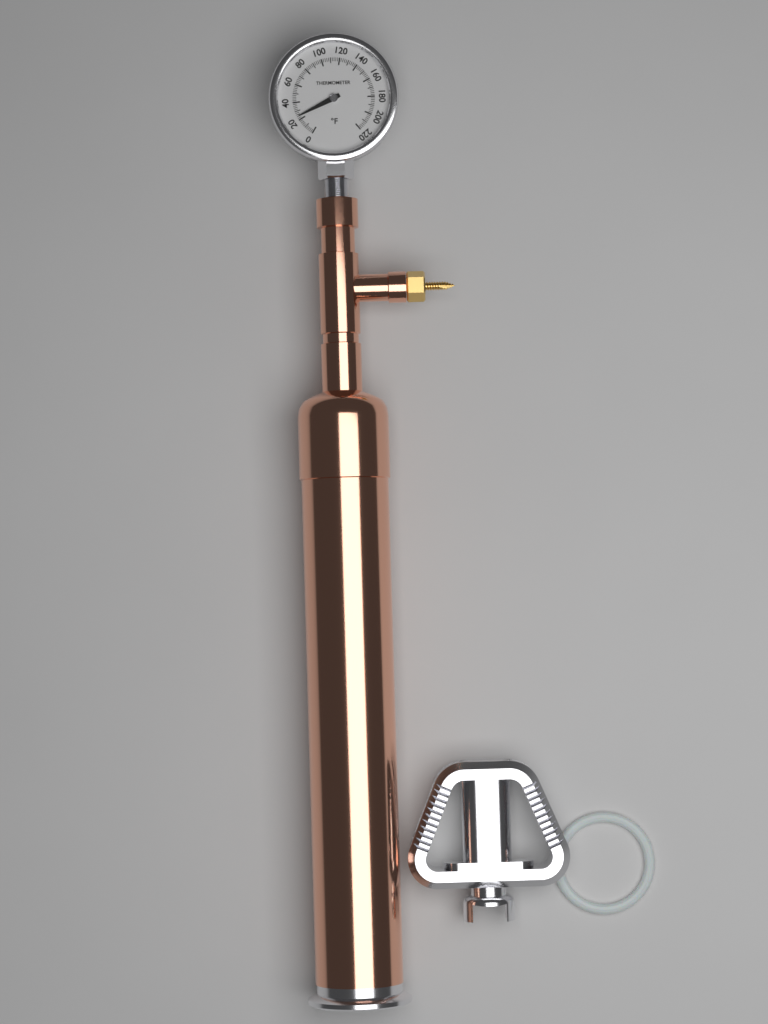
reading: 24 °F
